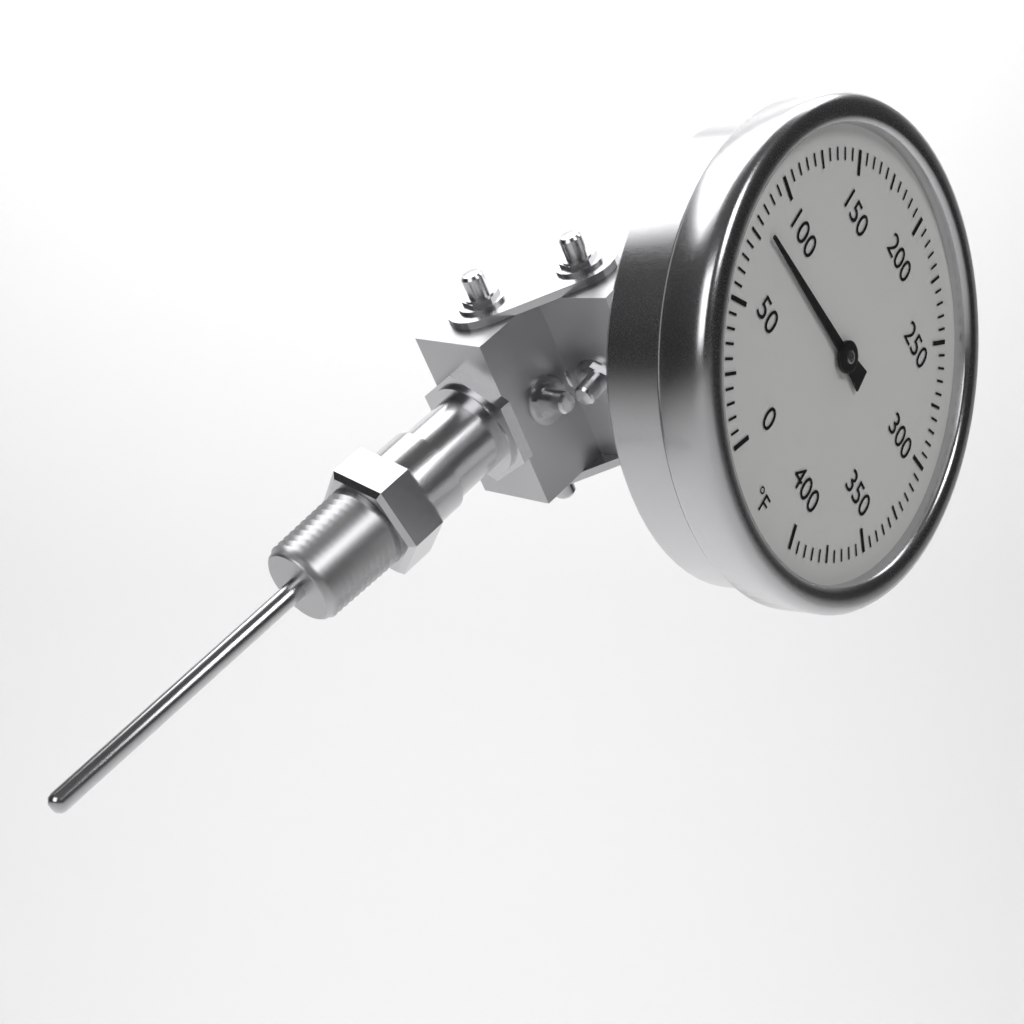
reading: 80 °F
